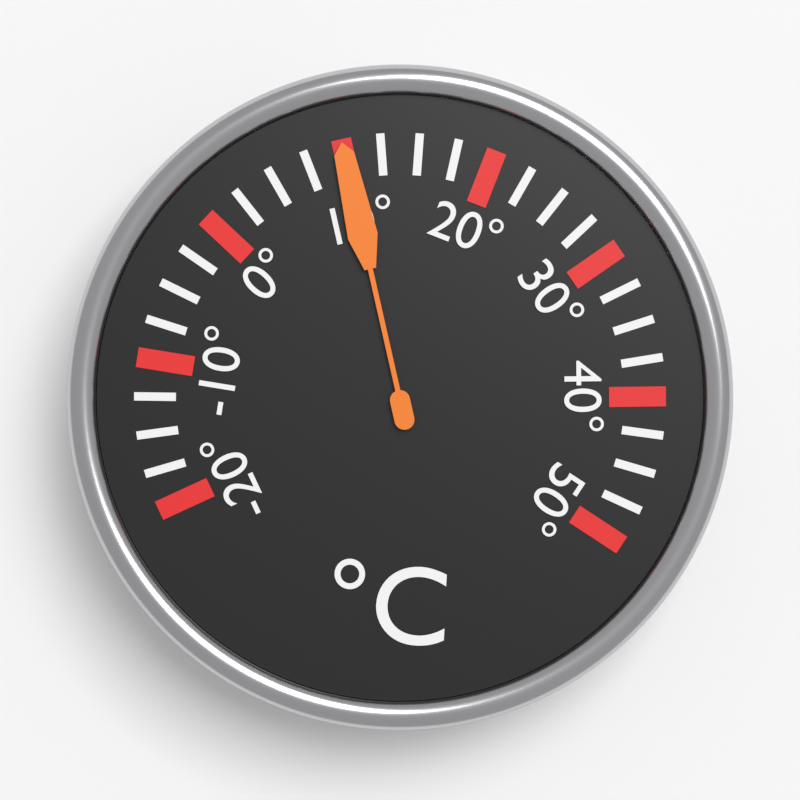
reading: 10.0 °C
